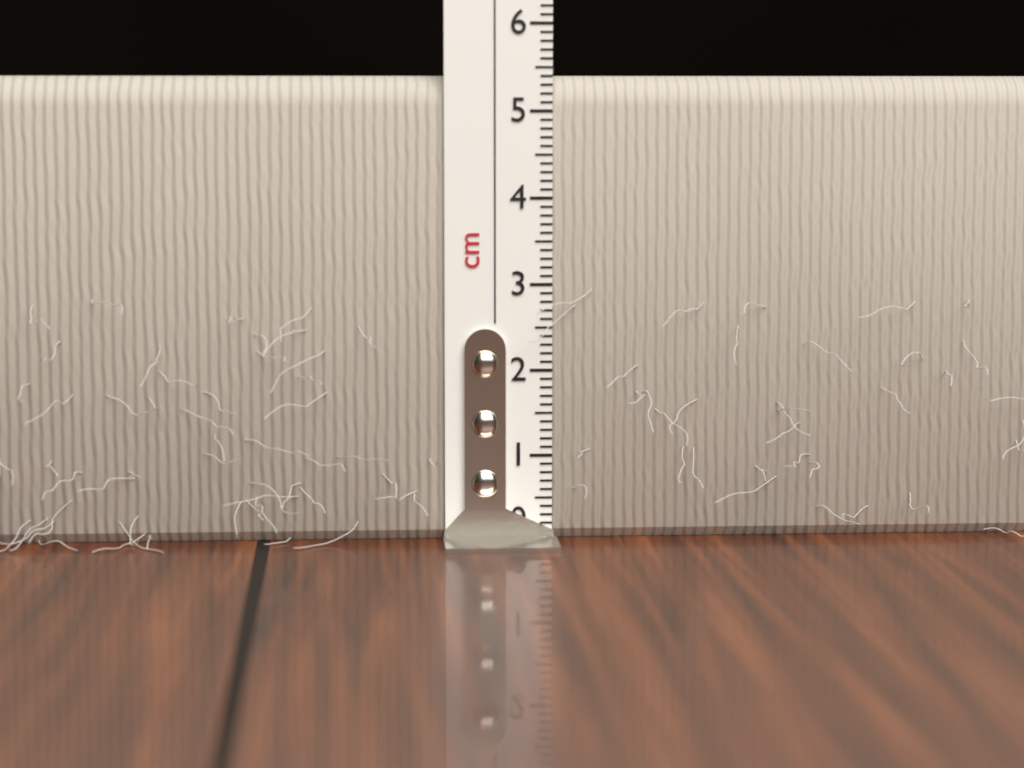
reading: 5.4 cm
